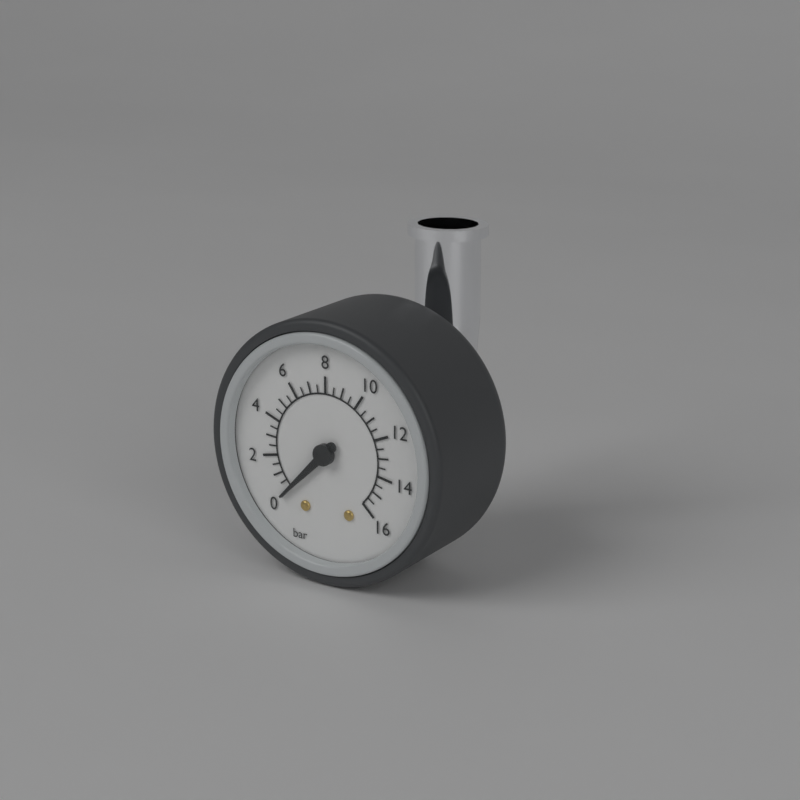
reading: 0.0 bar
